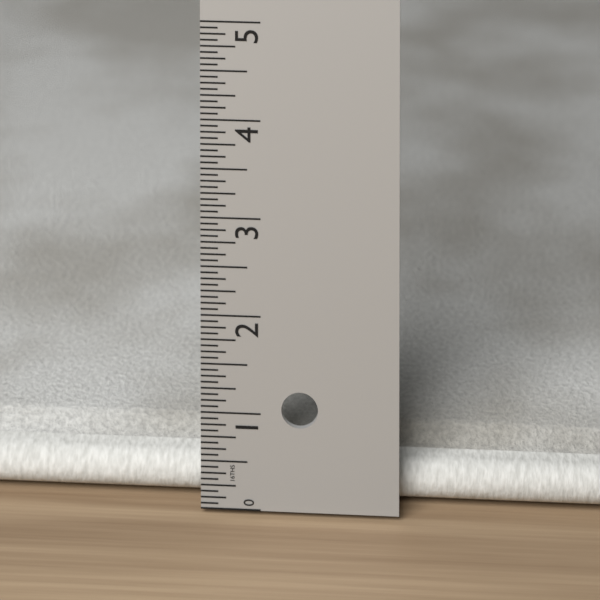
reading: 0.5625 in
